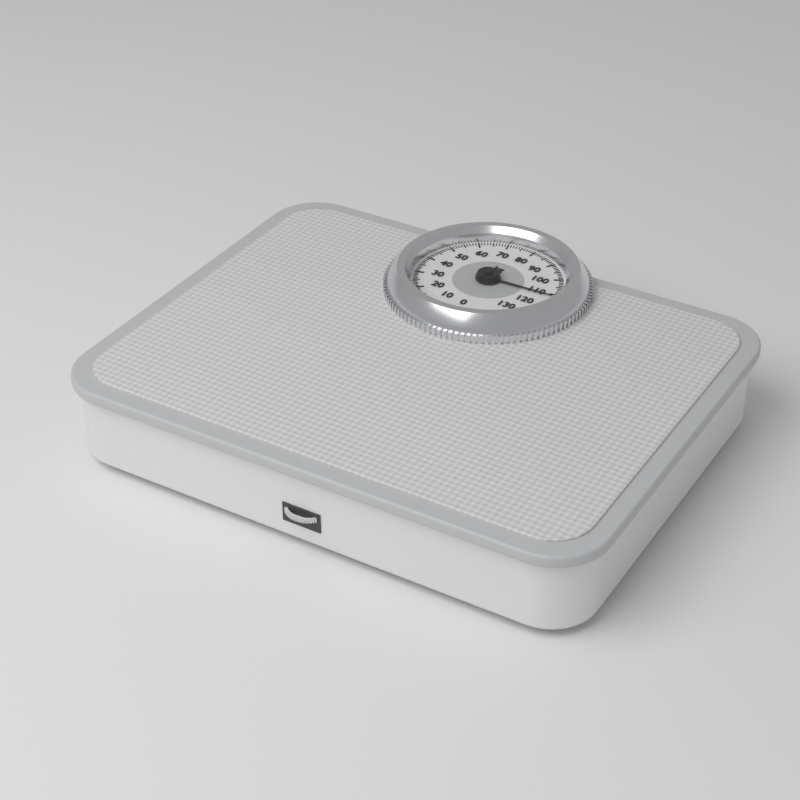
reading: 112 kg
